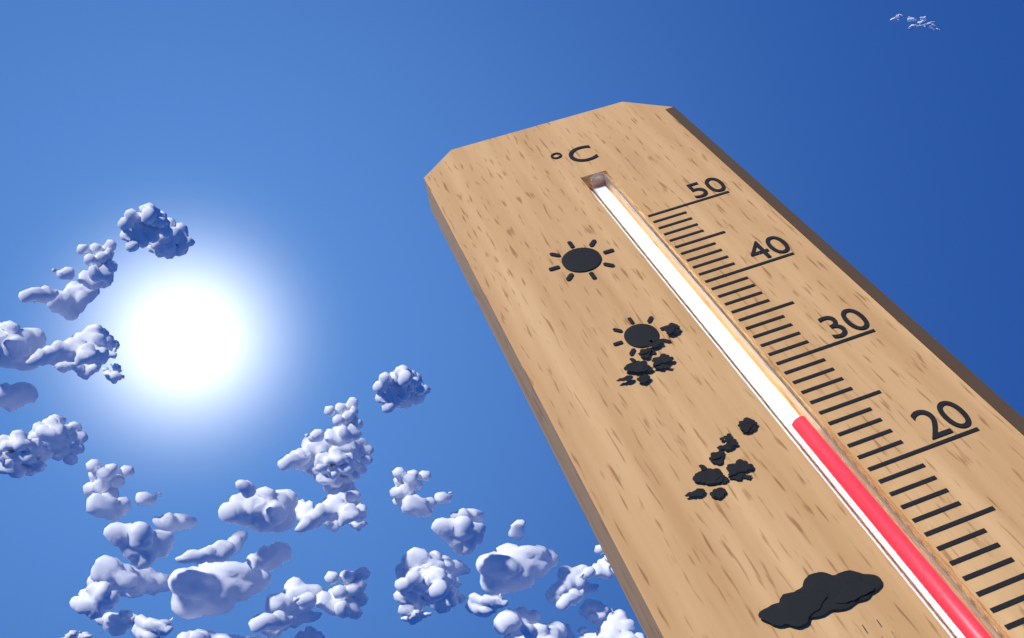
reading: 25 °C
